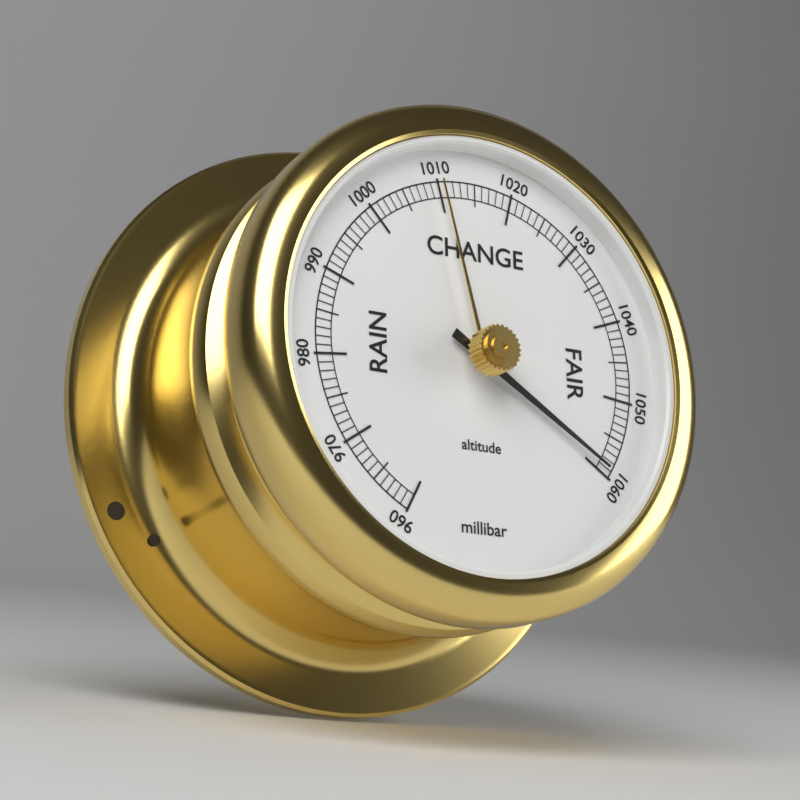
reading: 1059 millibar
